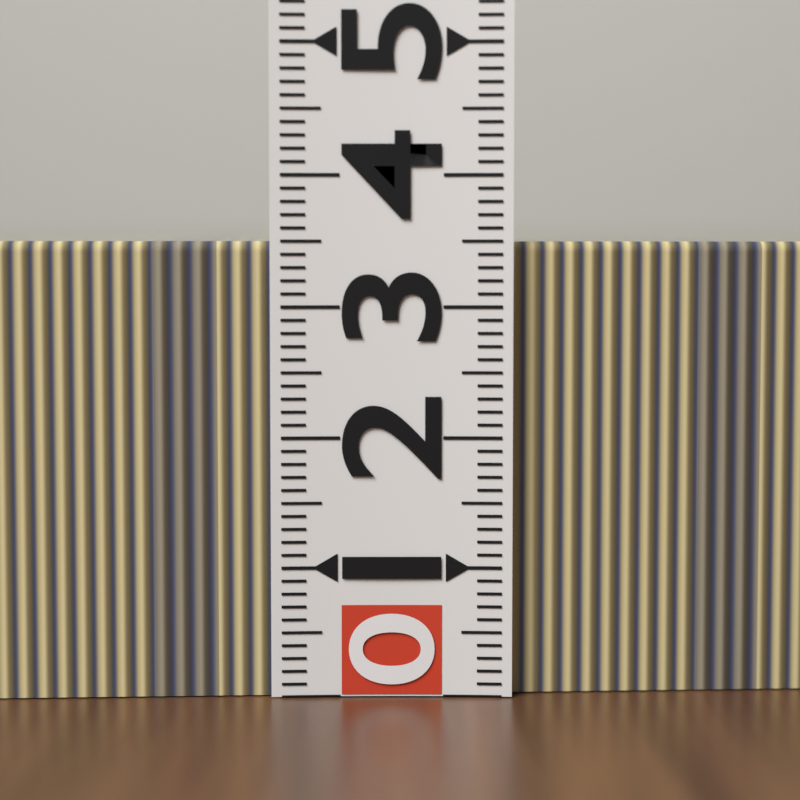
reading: 3.5 (no unit)
